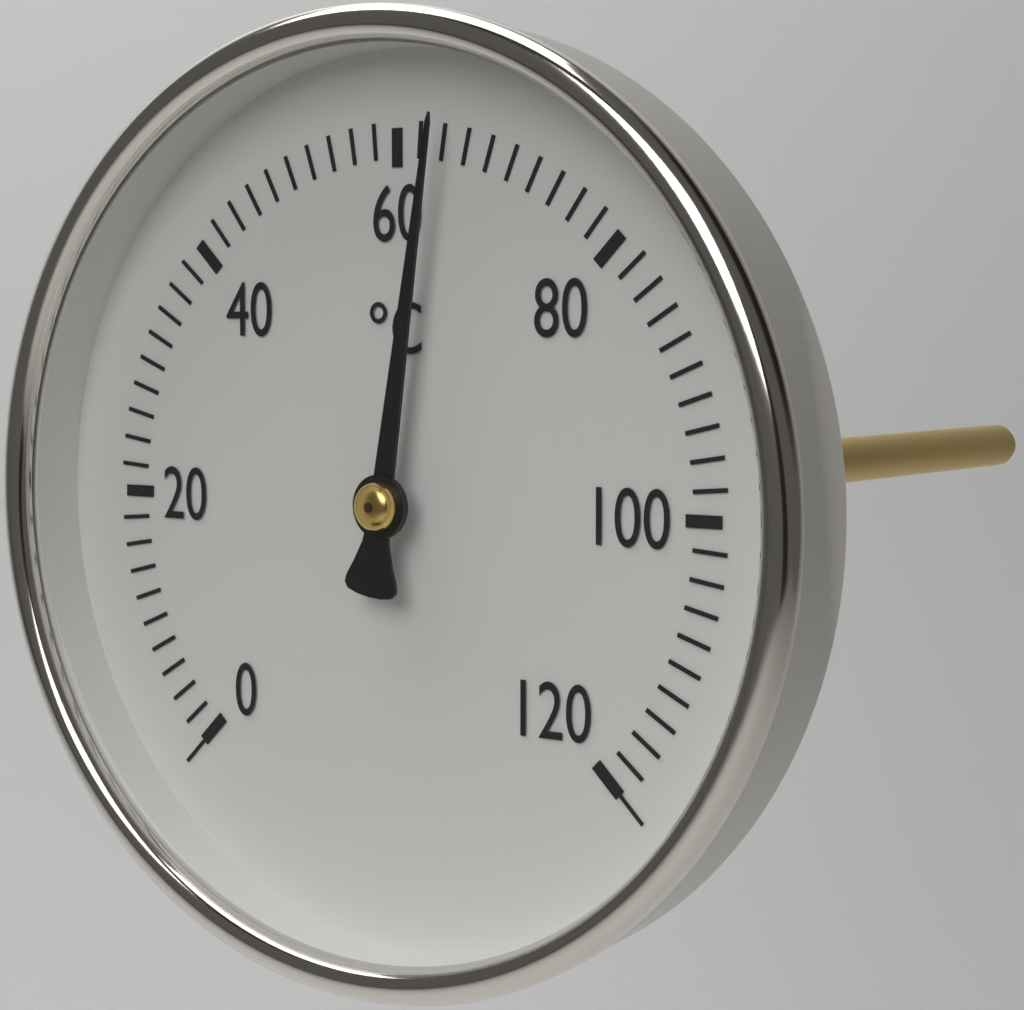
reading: 64 °C
